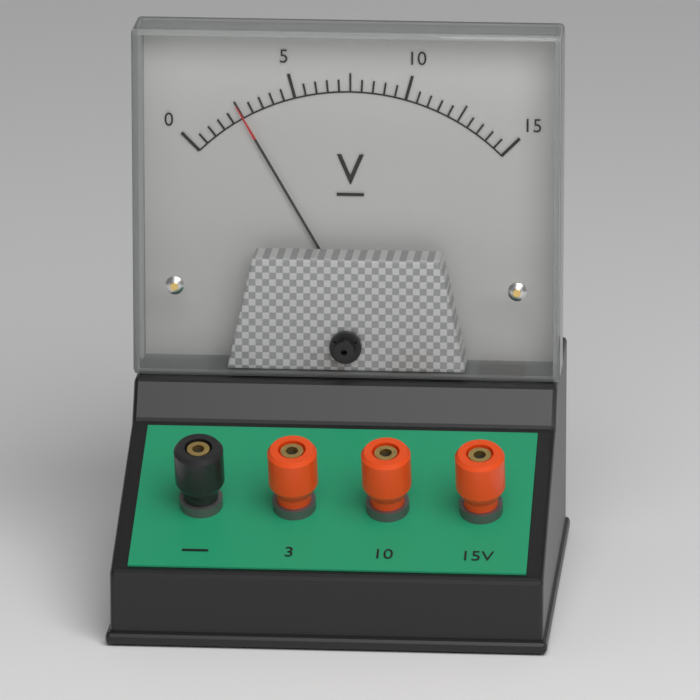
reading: 2.5 V
